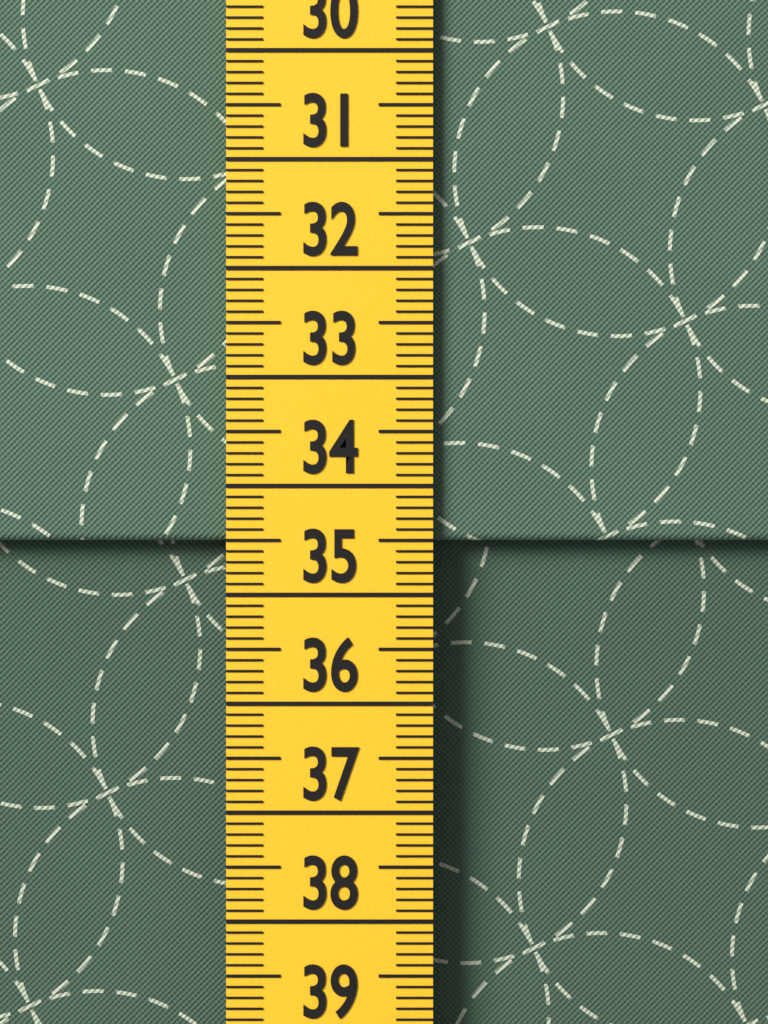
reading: 34.5 cm
